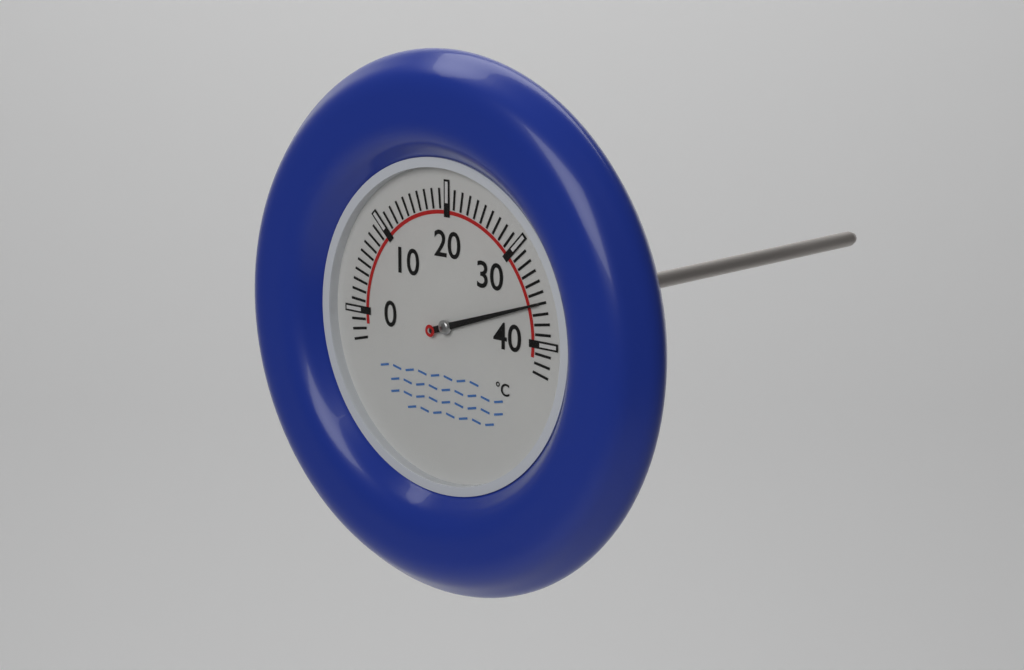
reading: 36 °C
